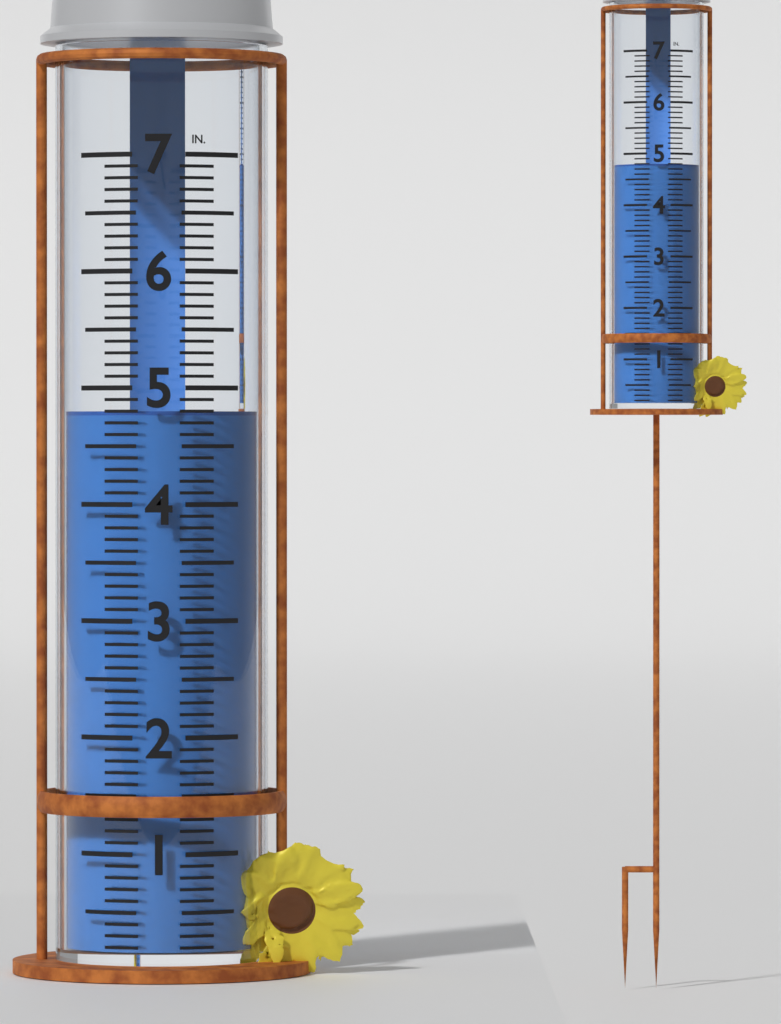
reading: 4.8 in
